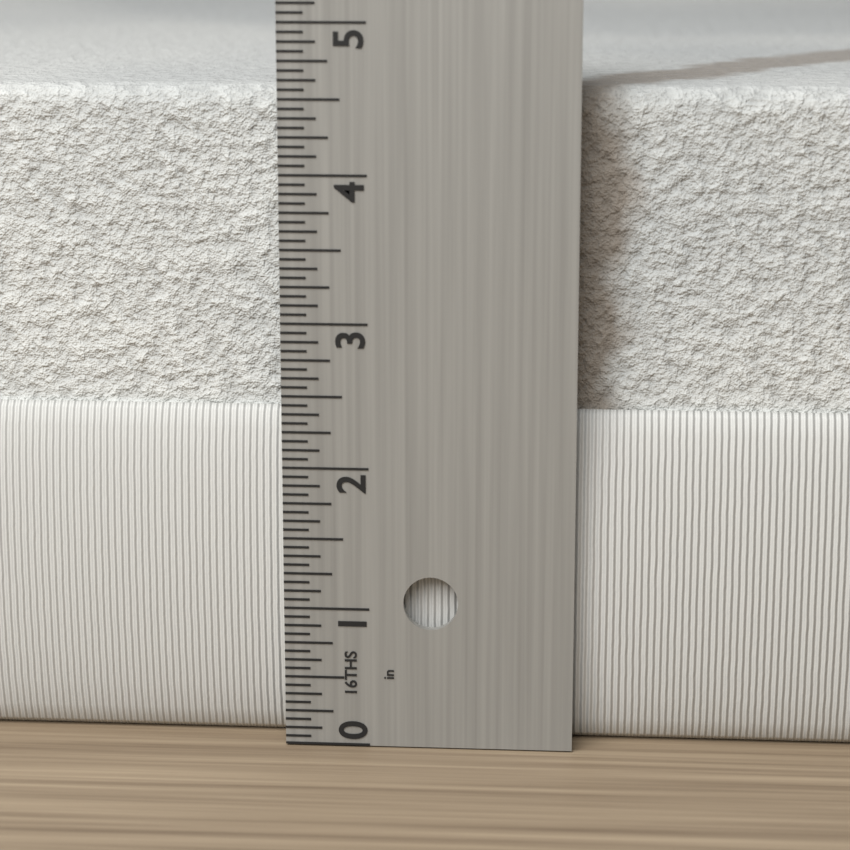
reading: 4.5625 in
